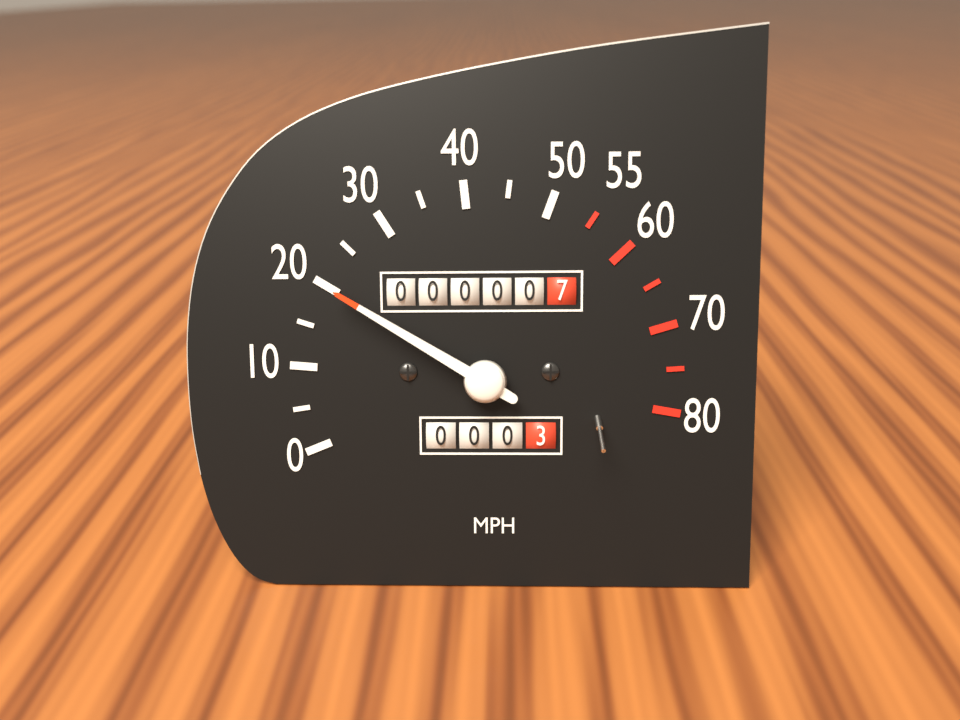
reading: 20 mph
